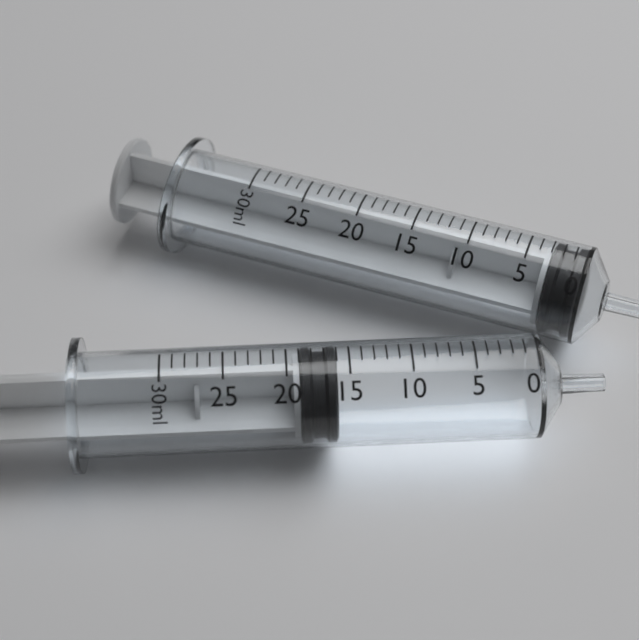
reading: 16 ml
